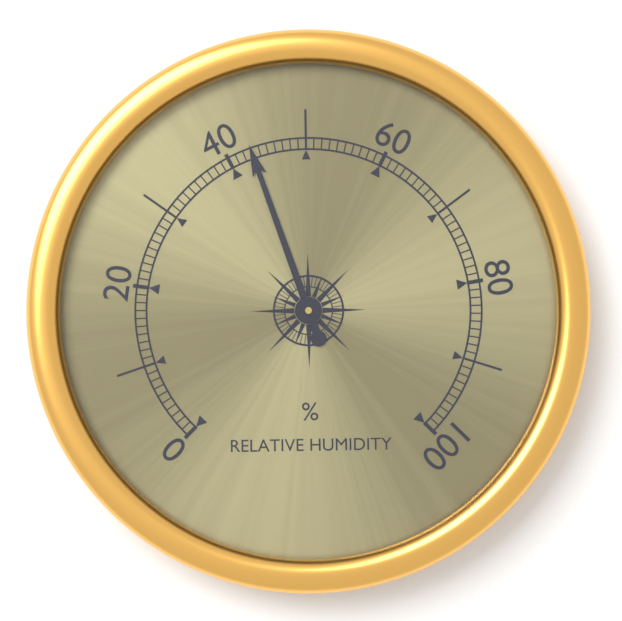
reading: 43 %
